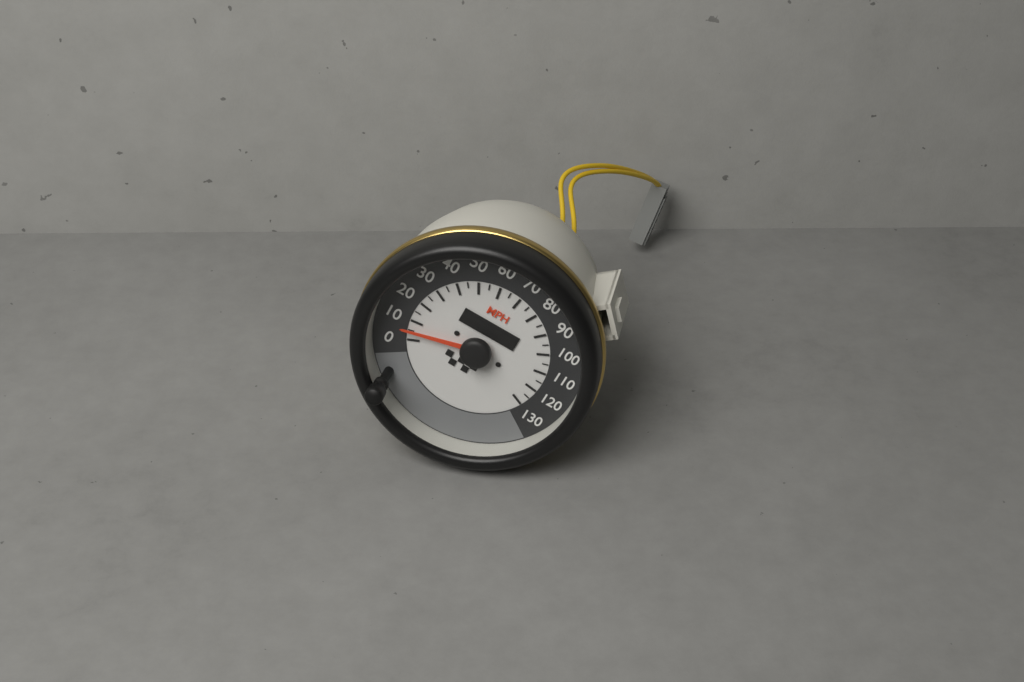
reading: 5 MPH
